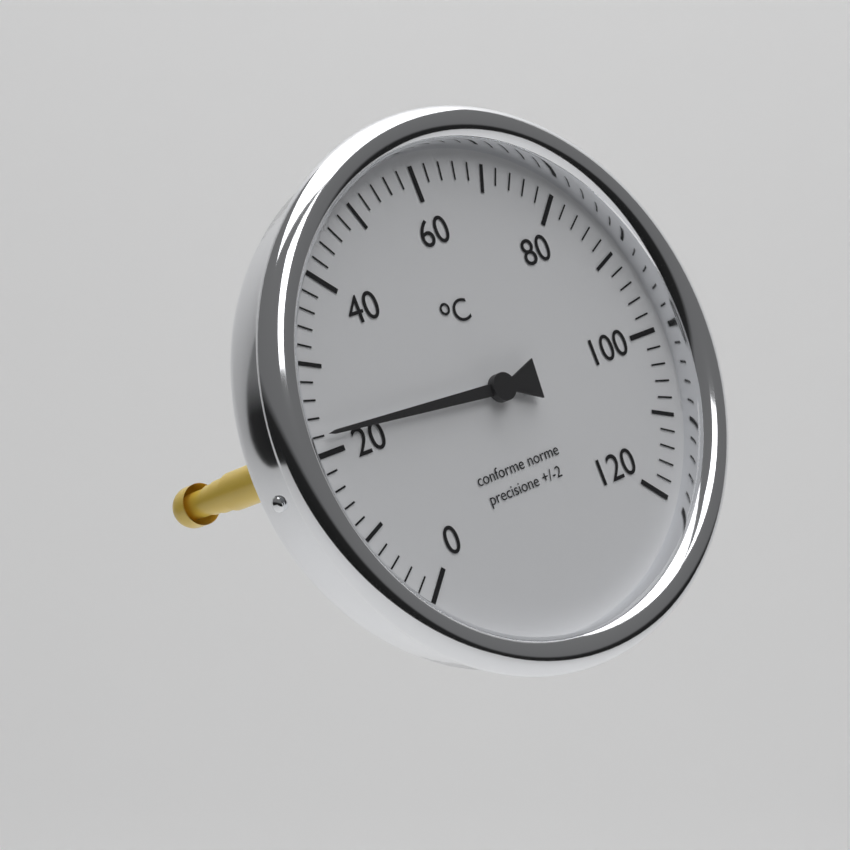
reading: 22 °C
